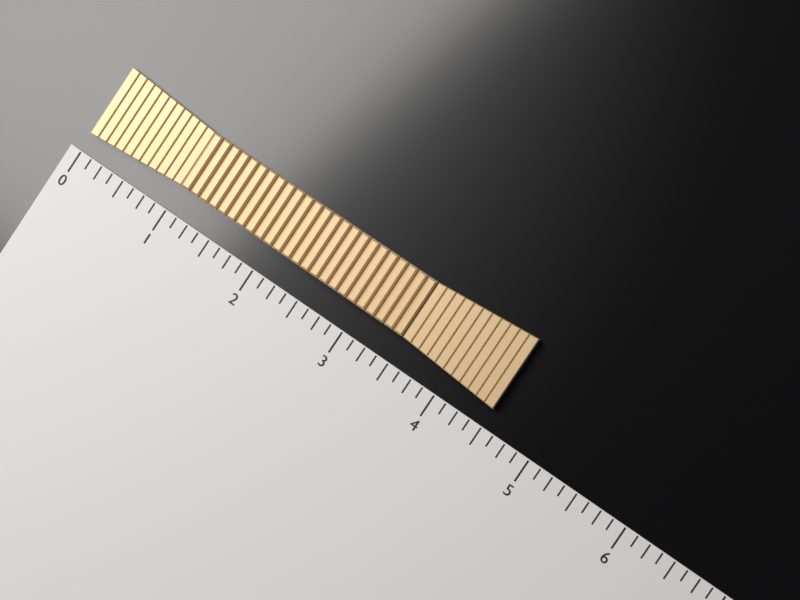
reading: 4.500 (no unit)
